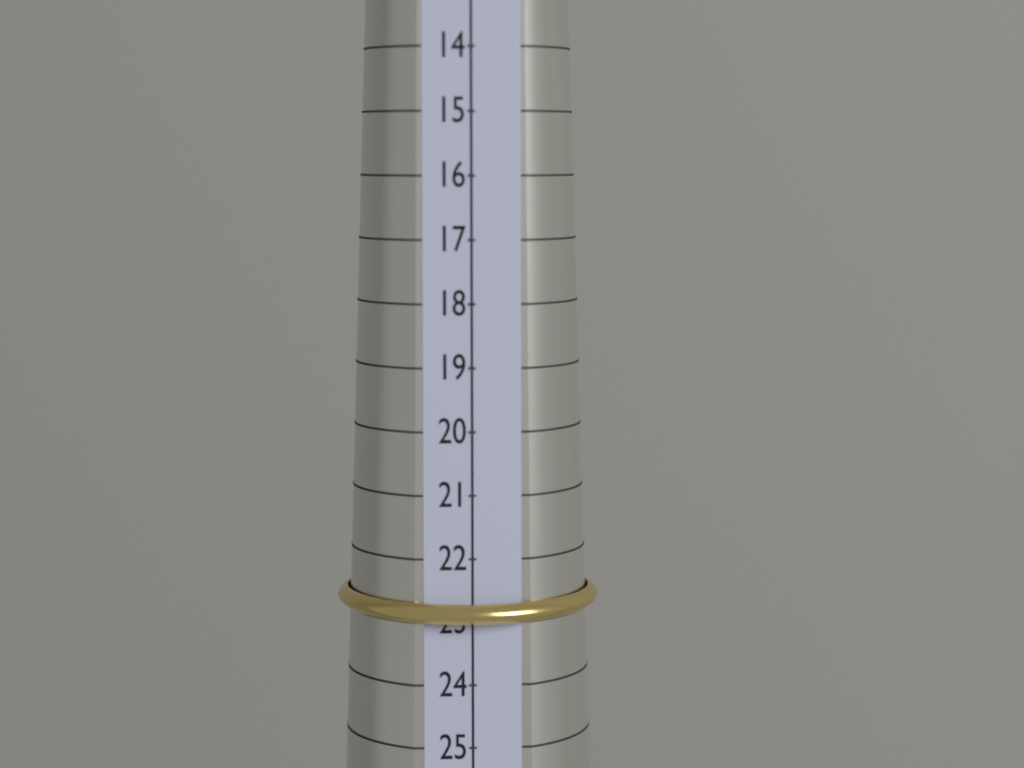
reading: 23 (no unit)
